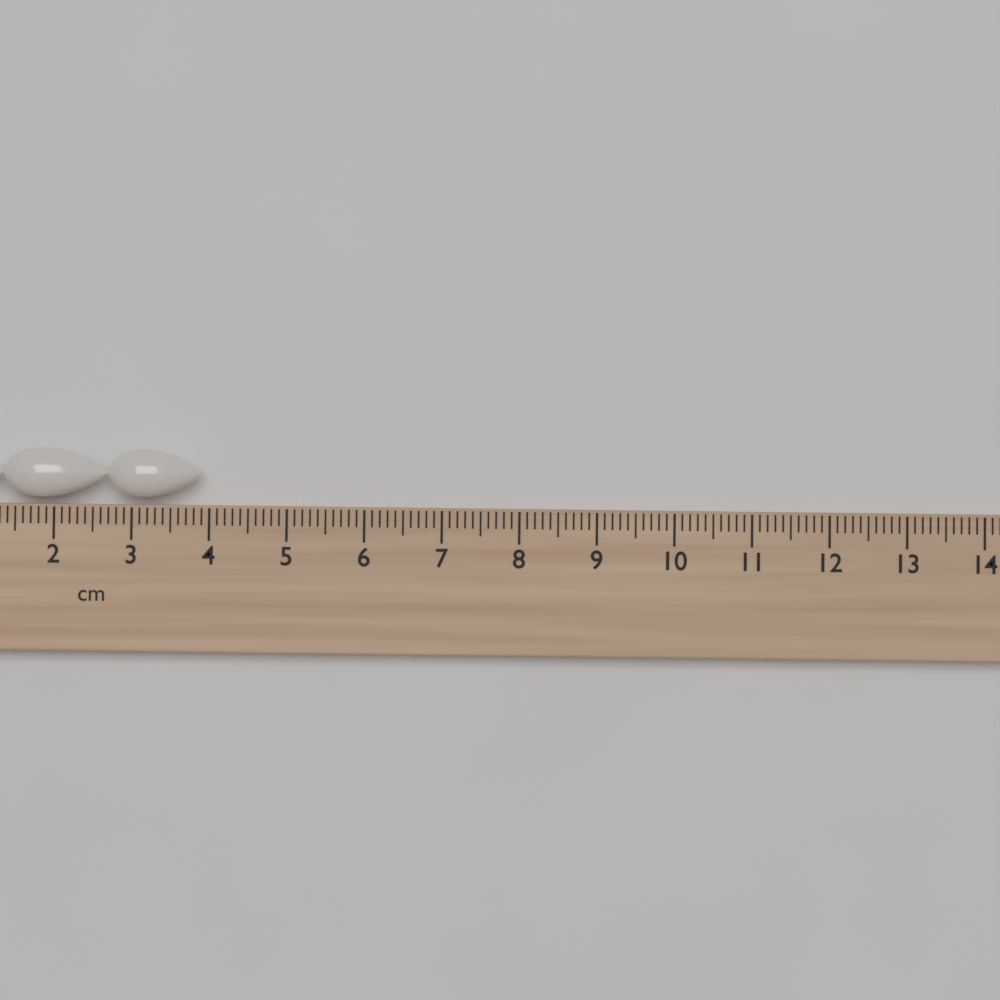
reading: 3.9 cm
